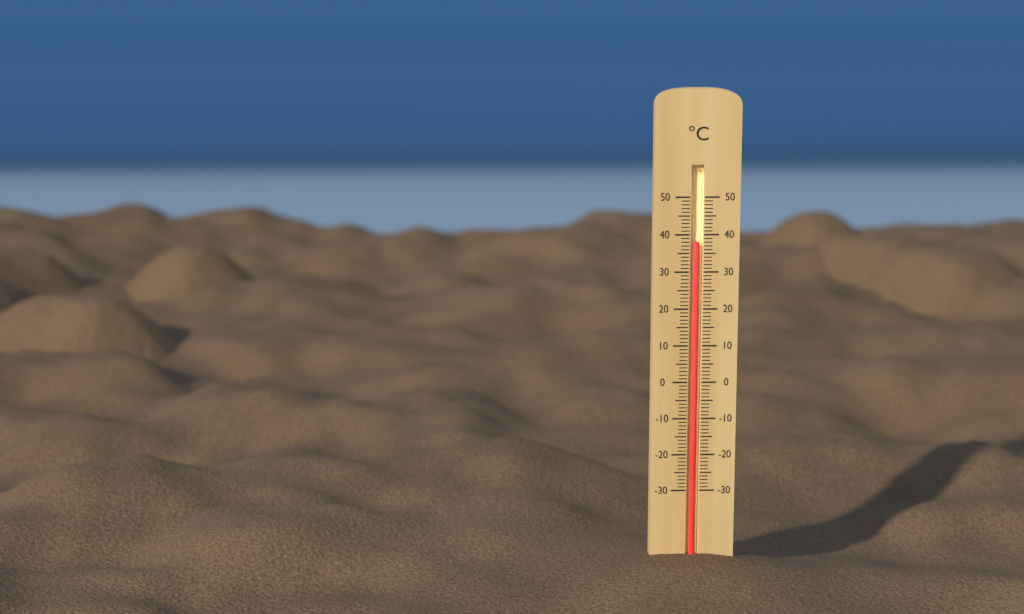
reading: 38 °C
